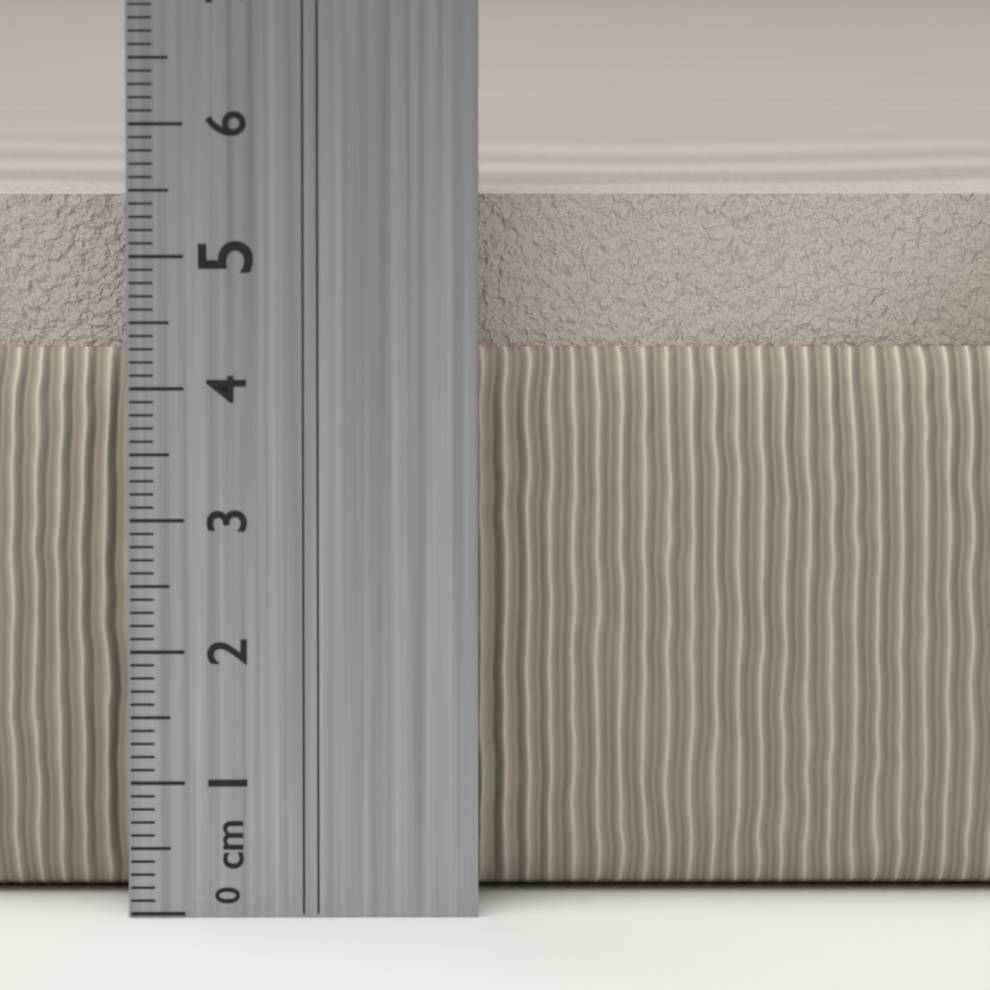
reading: 5.4 cm
